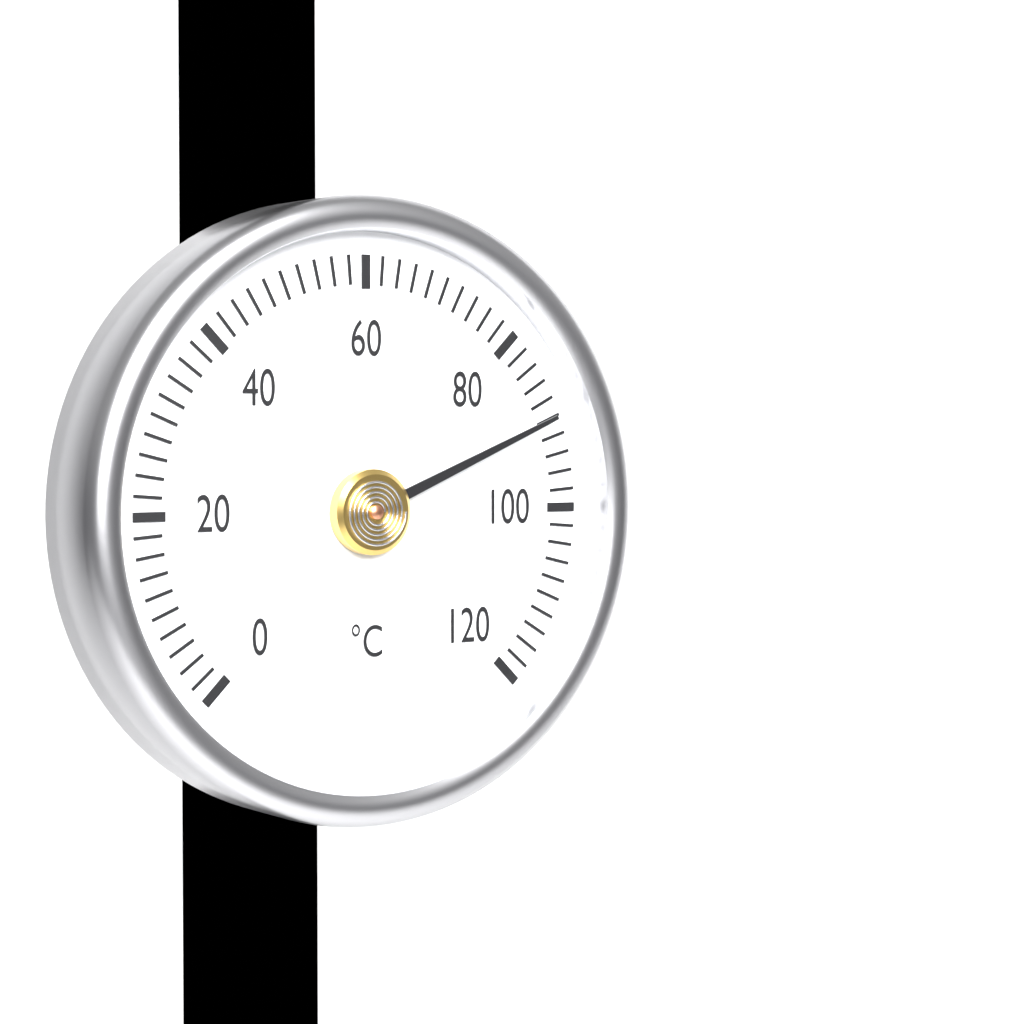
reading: 90 °C
